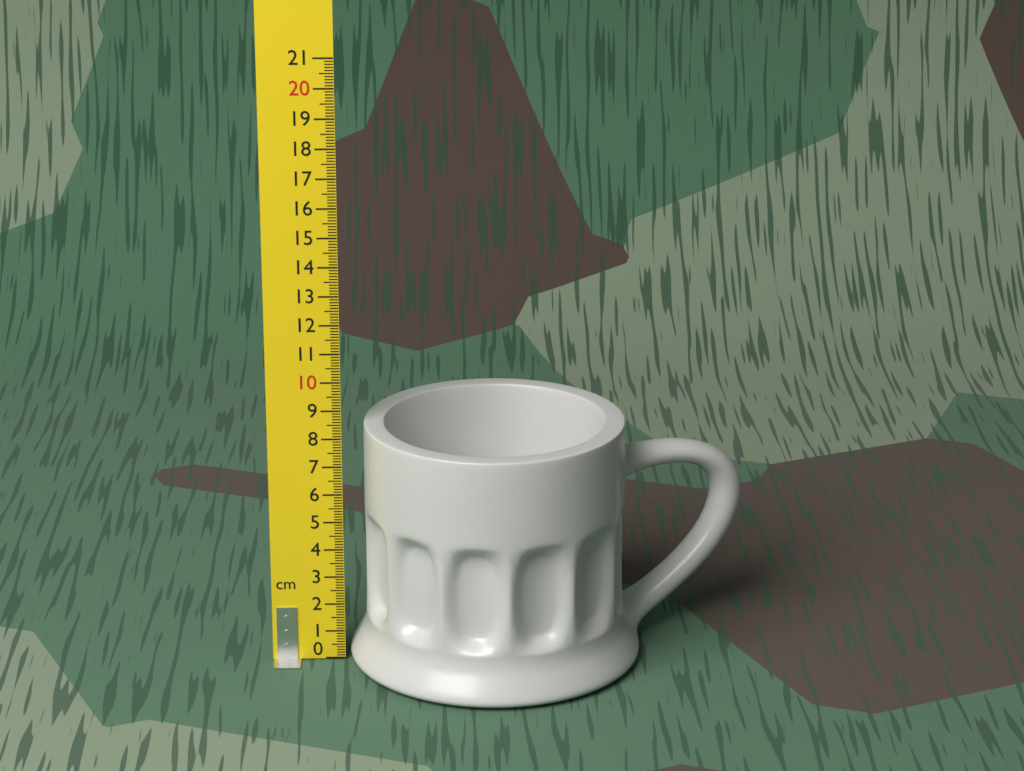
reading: 8.5 cm
